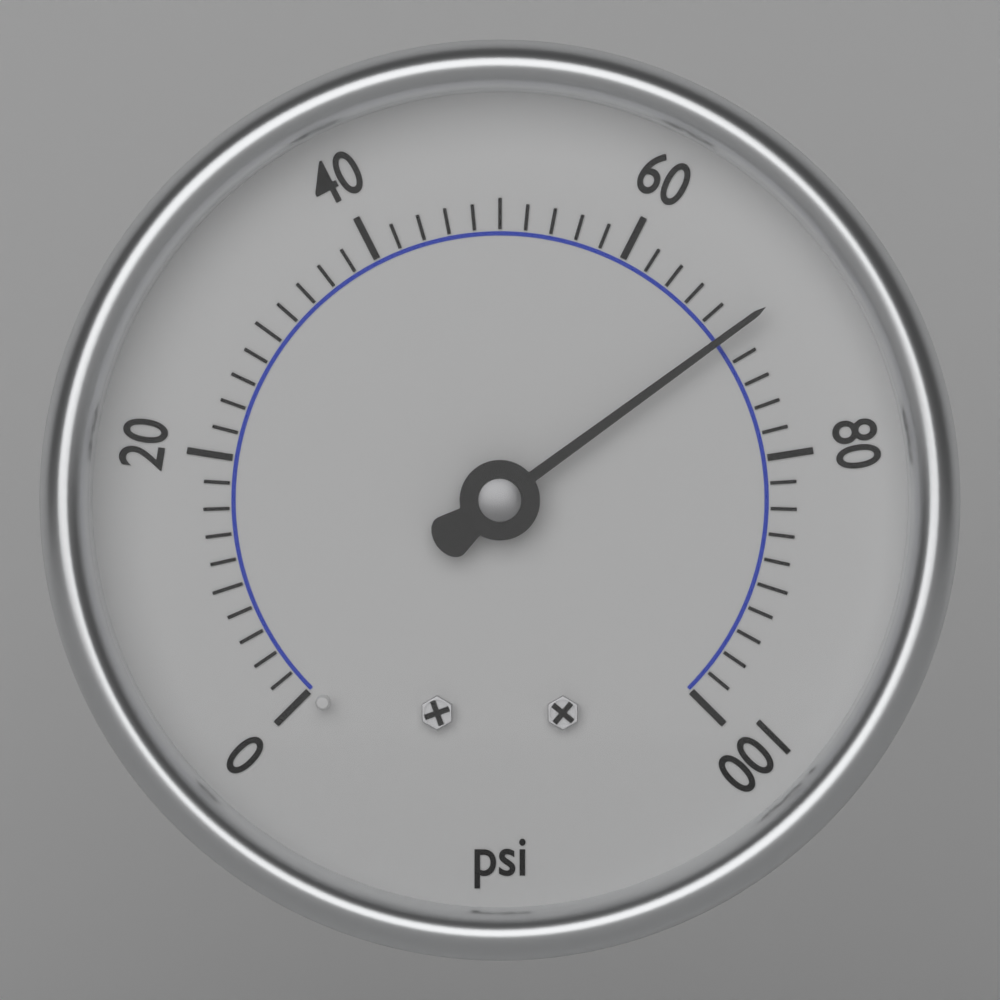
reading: 70 psi
